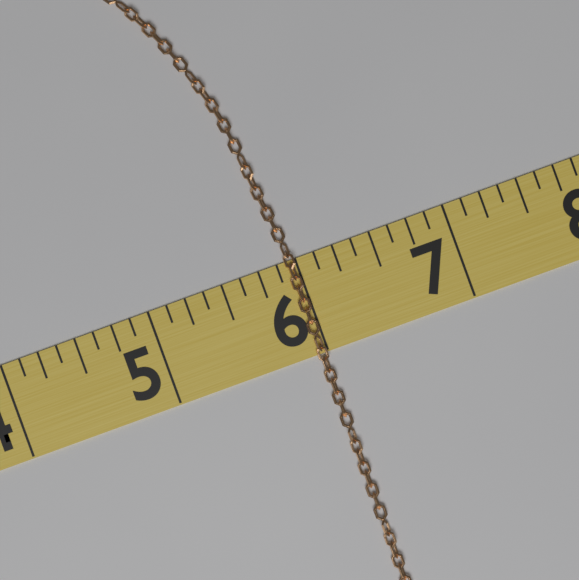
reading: 6.000 (no unit)
